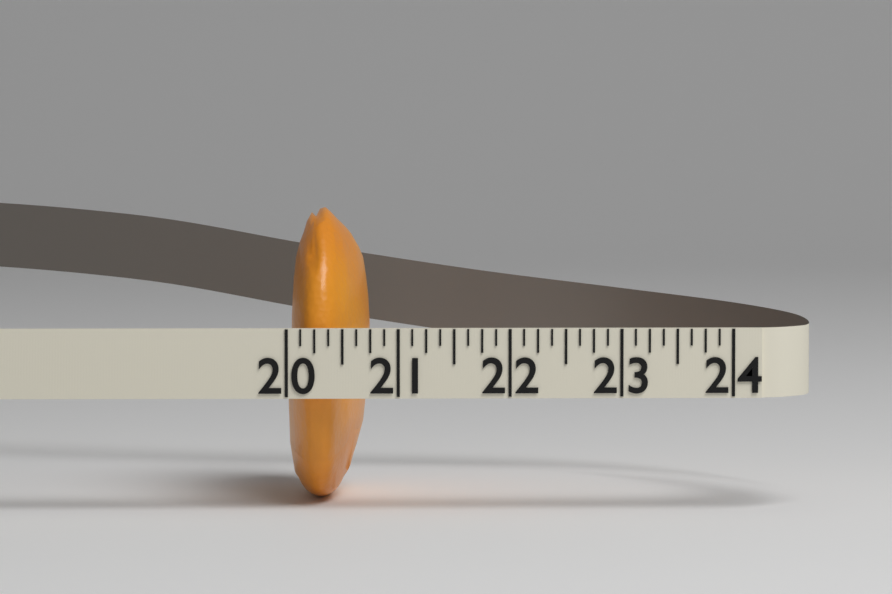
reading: 20.750 (no unit)
